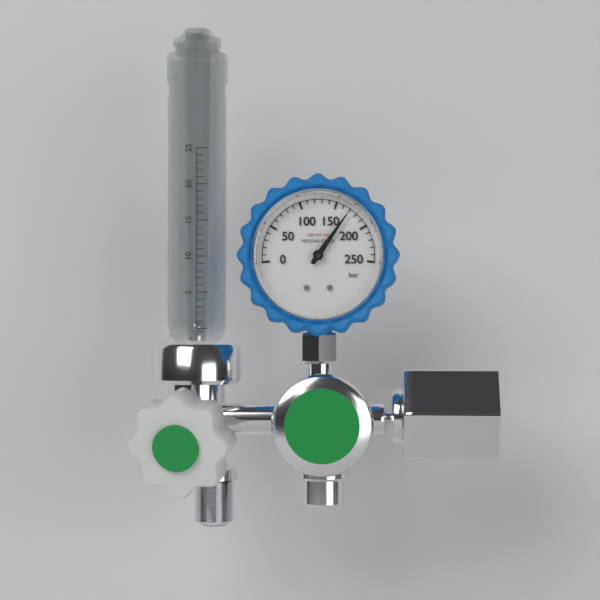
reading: 170 bar
